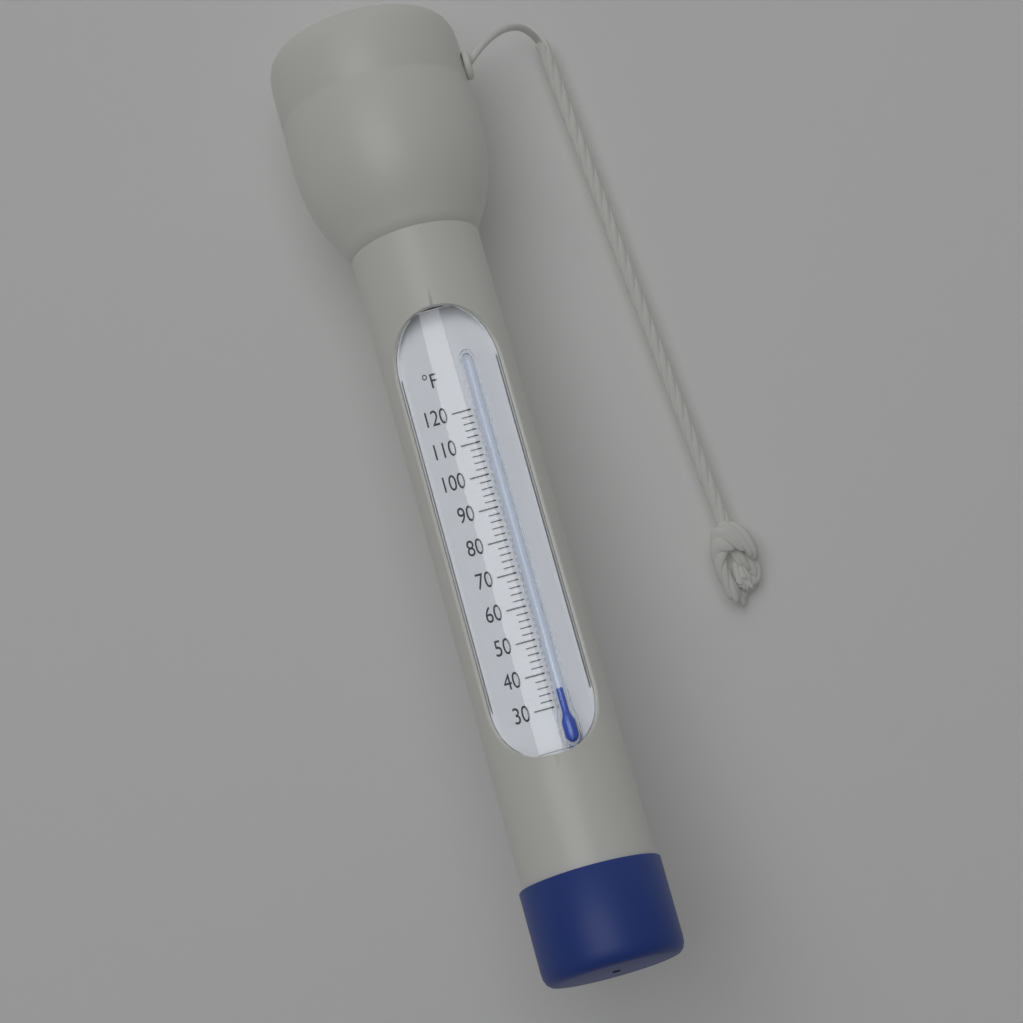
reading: 34 °F
